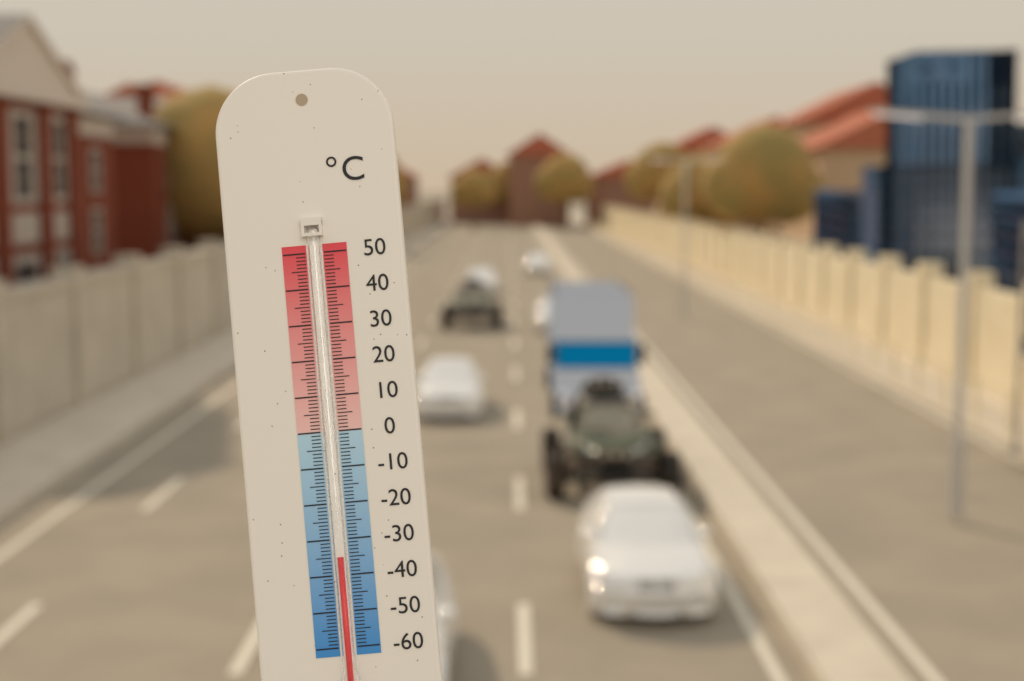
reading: -35 °C
